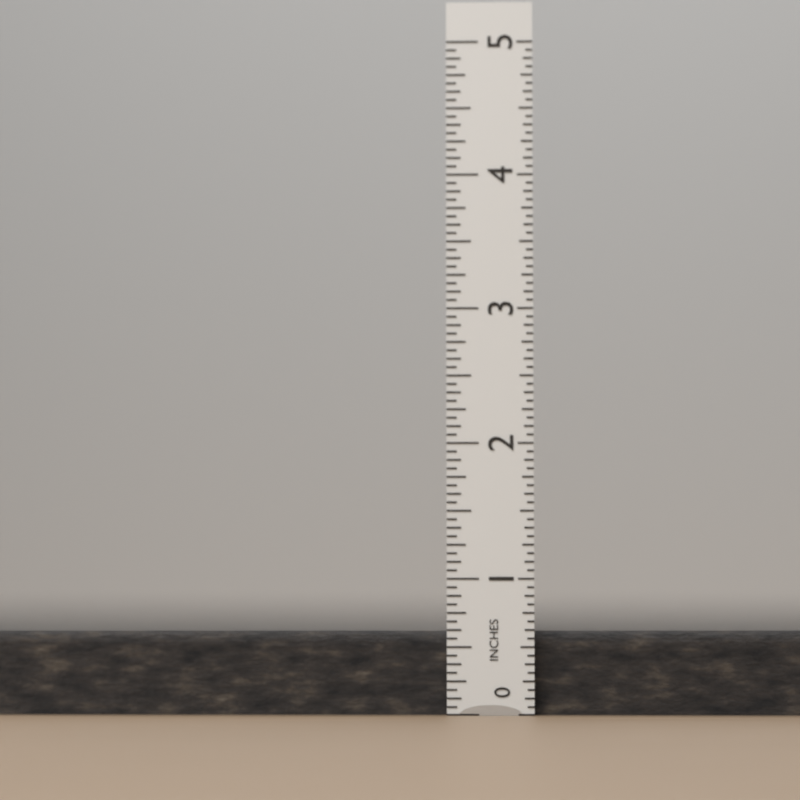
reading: 0.6250 in
